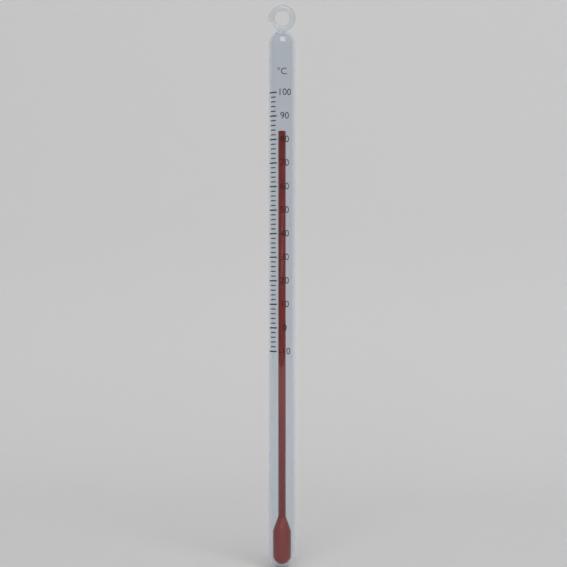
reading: 84 °C
